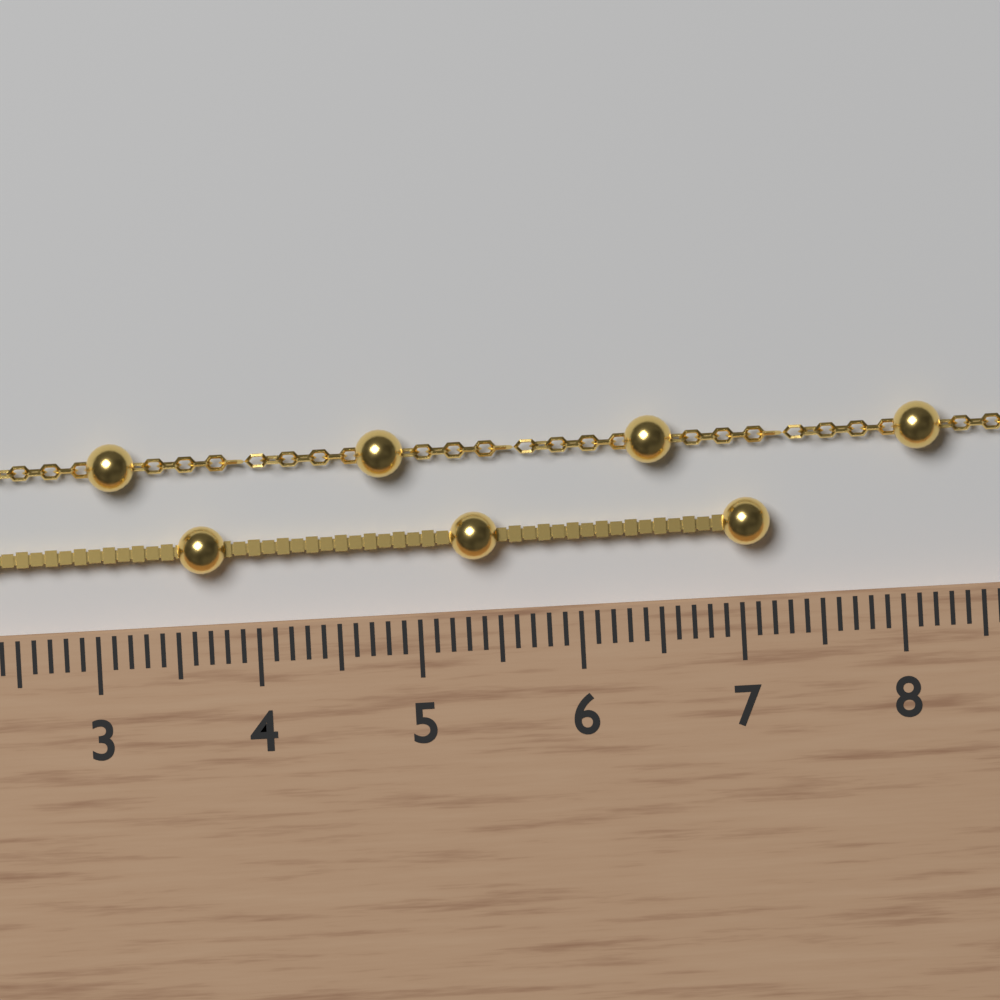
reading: 7.2 cm
